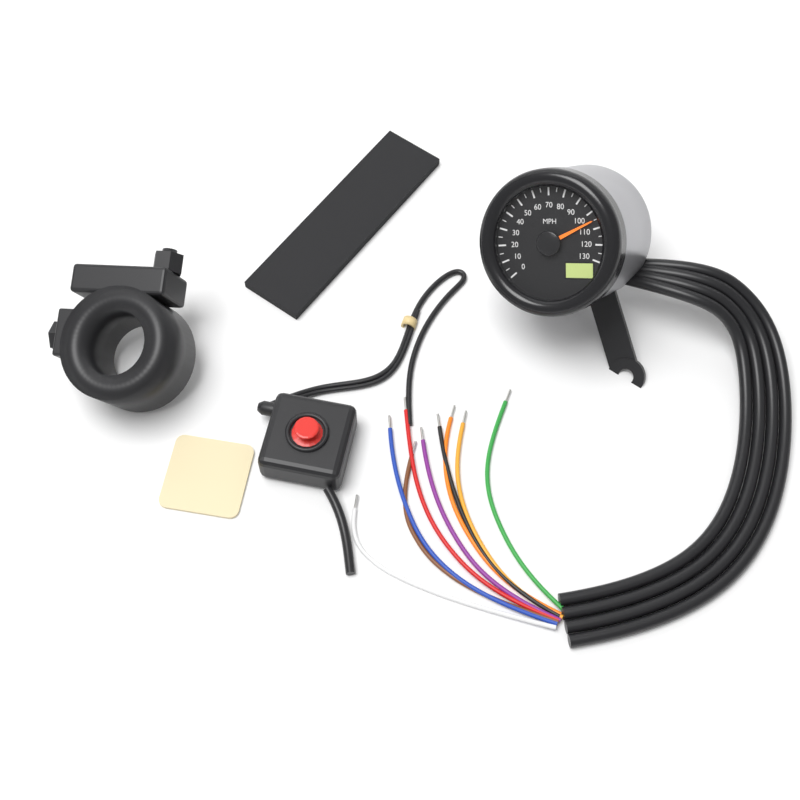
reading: 105 MPH
